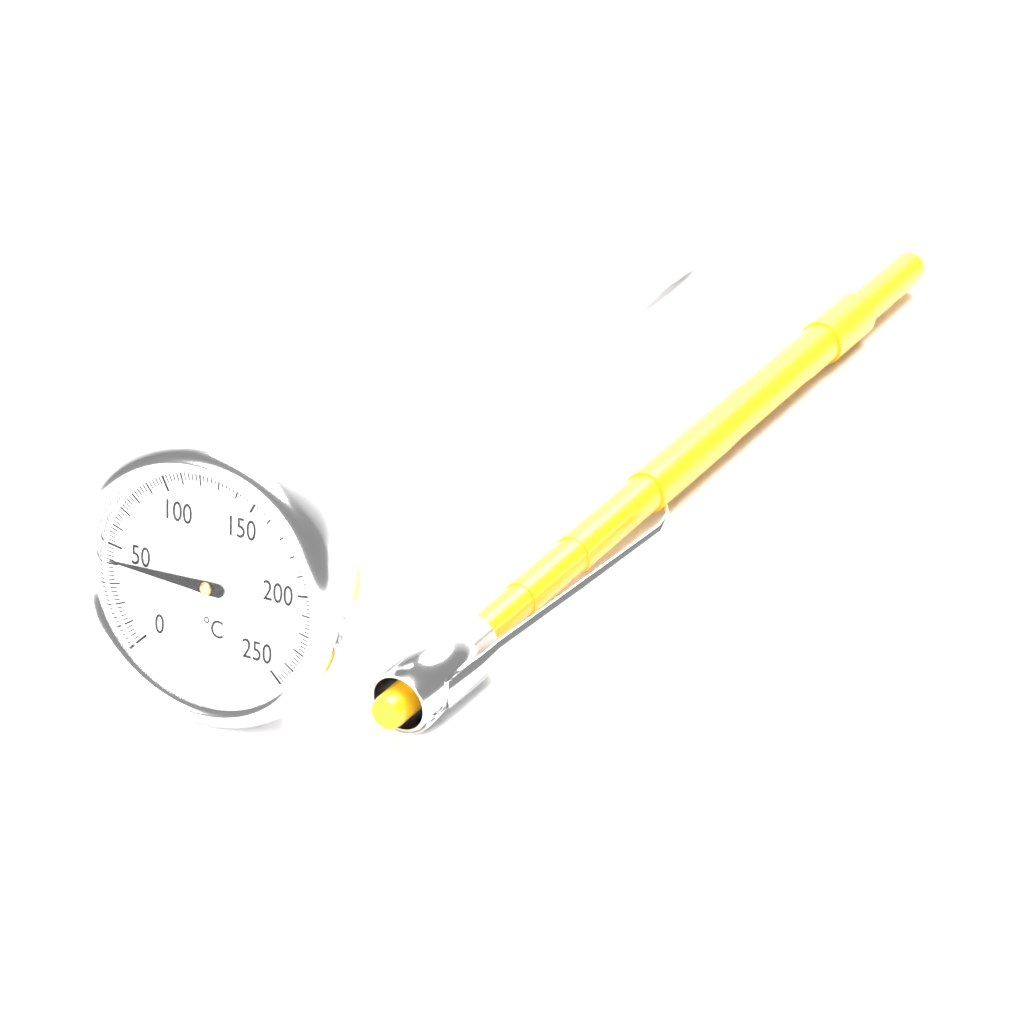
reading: 42 °C
